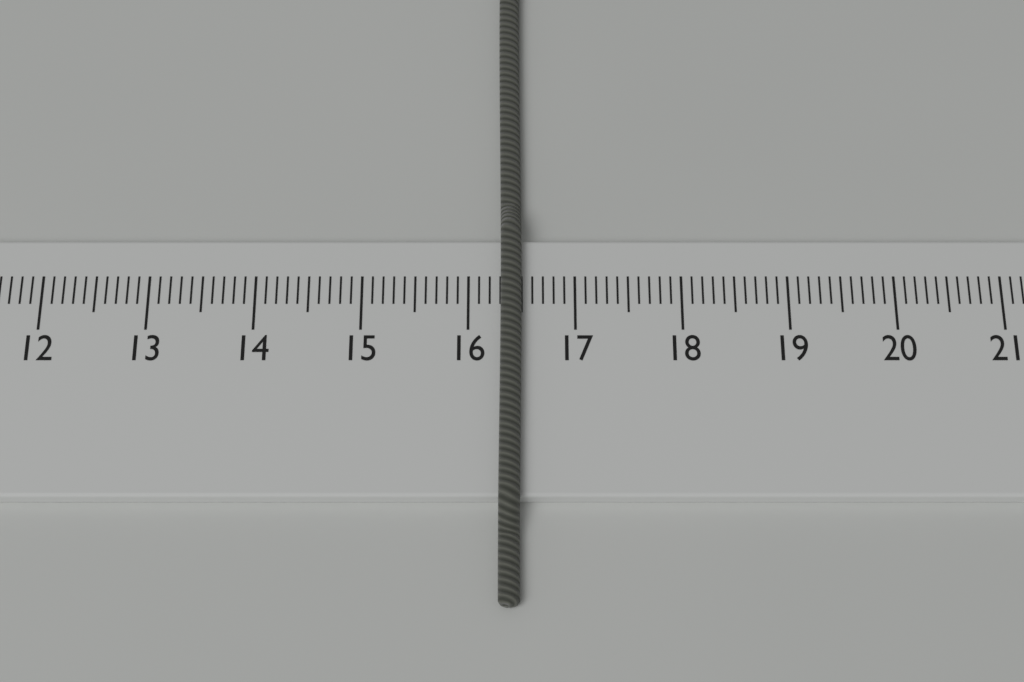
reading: 16.5 cm
